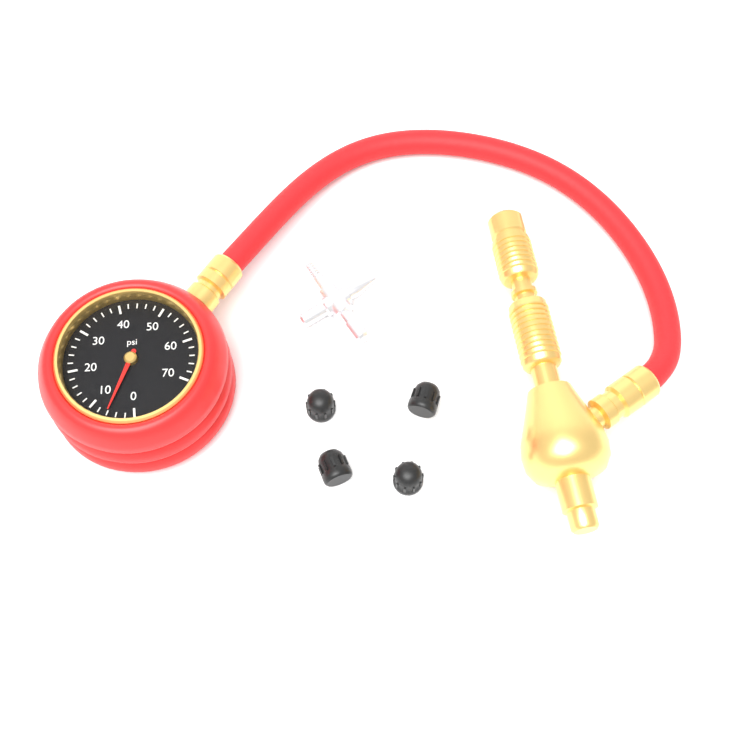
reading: 6 psi
